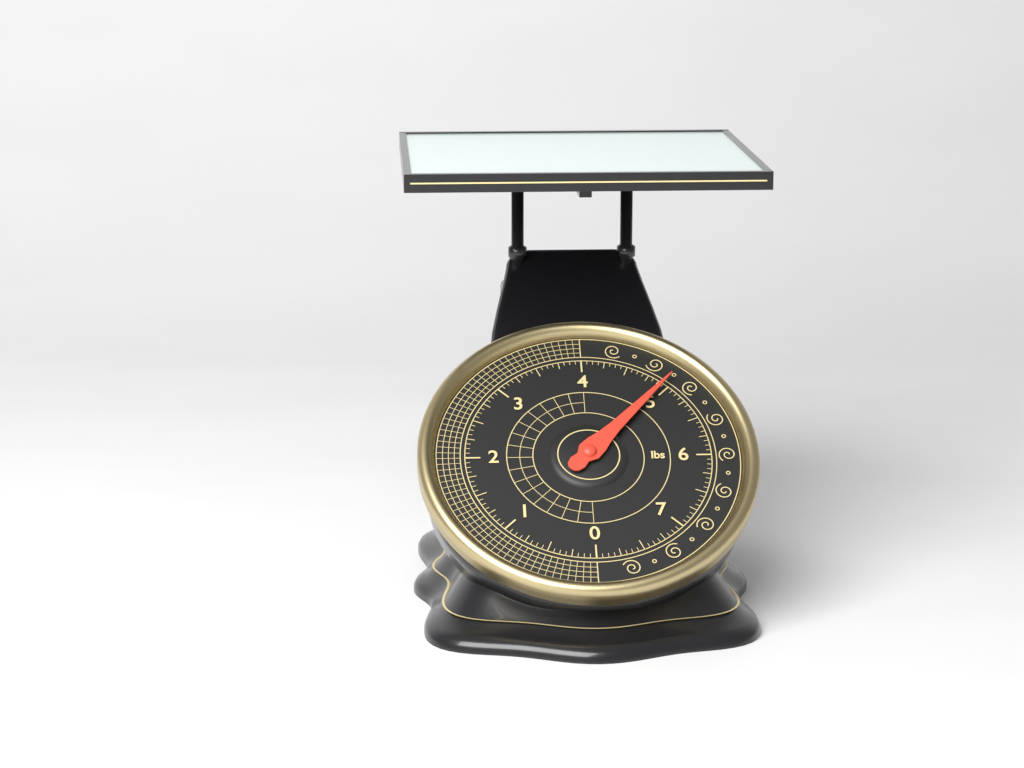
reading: 4.9375 lbs
